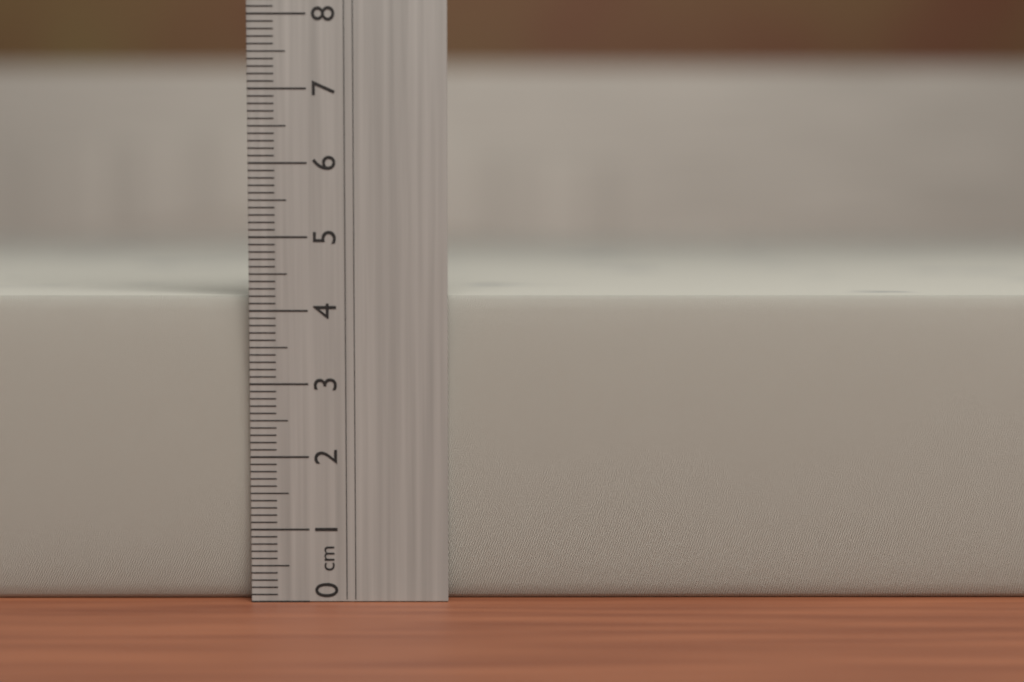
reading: 4.2 cm
